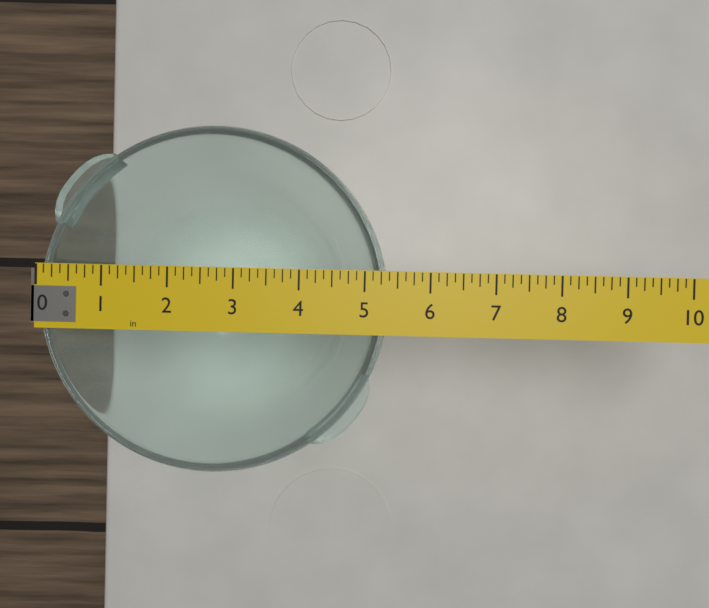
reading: 5.375 in
